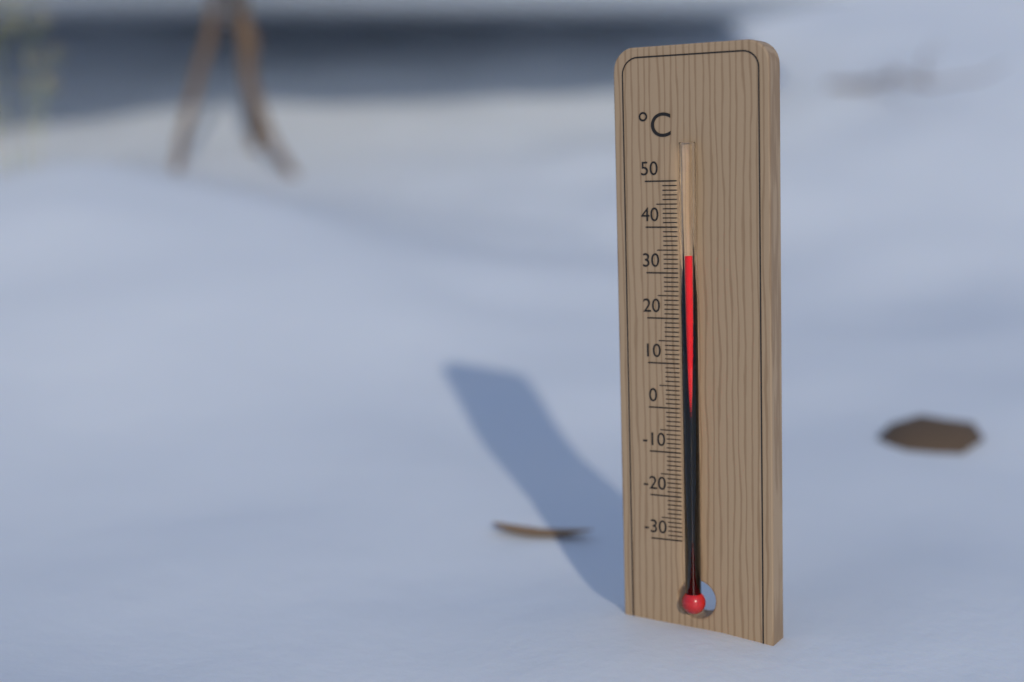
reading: 34 °C
